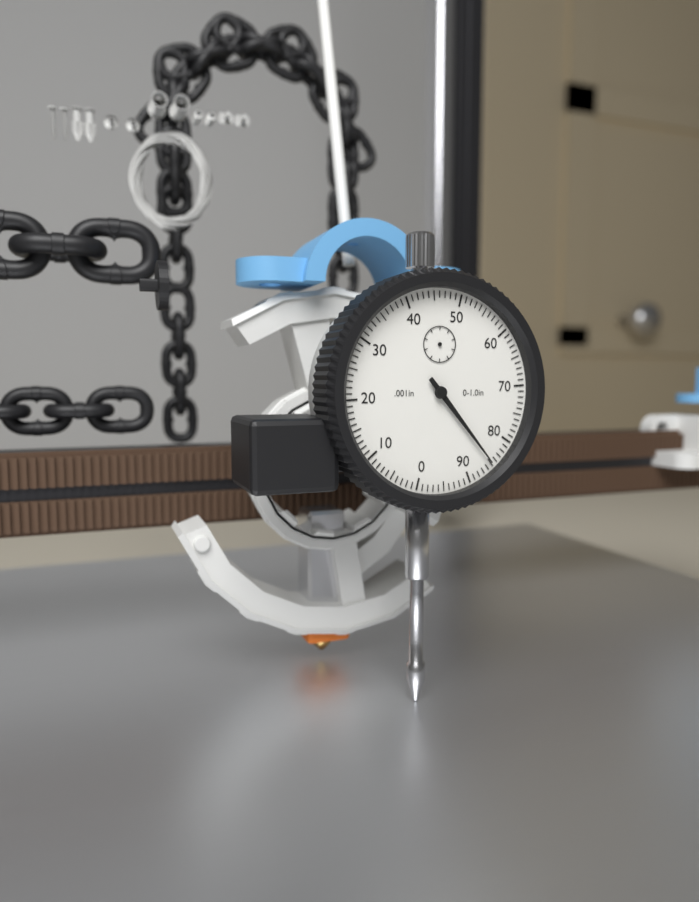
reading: 0.085 in
